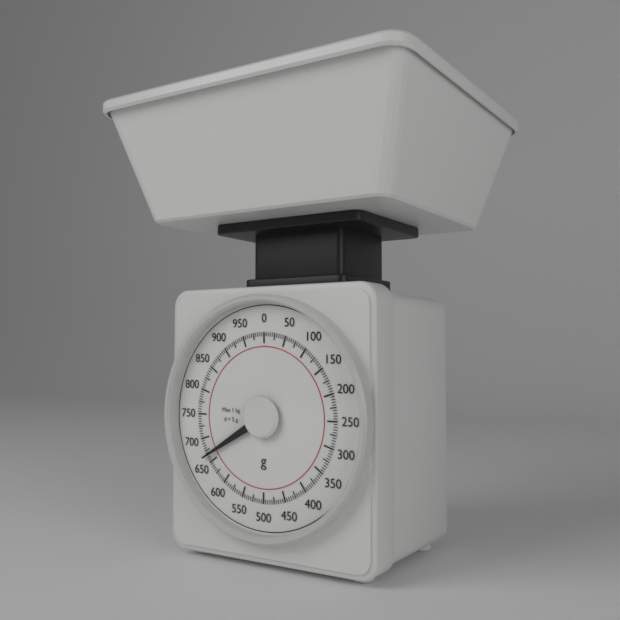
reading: 665 g
